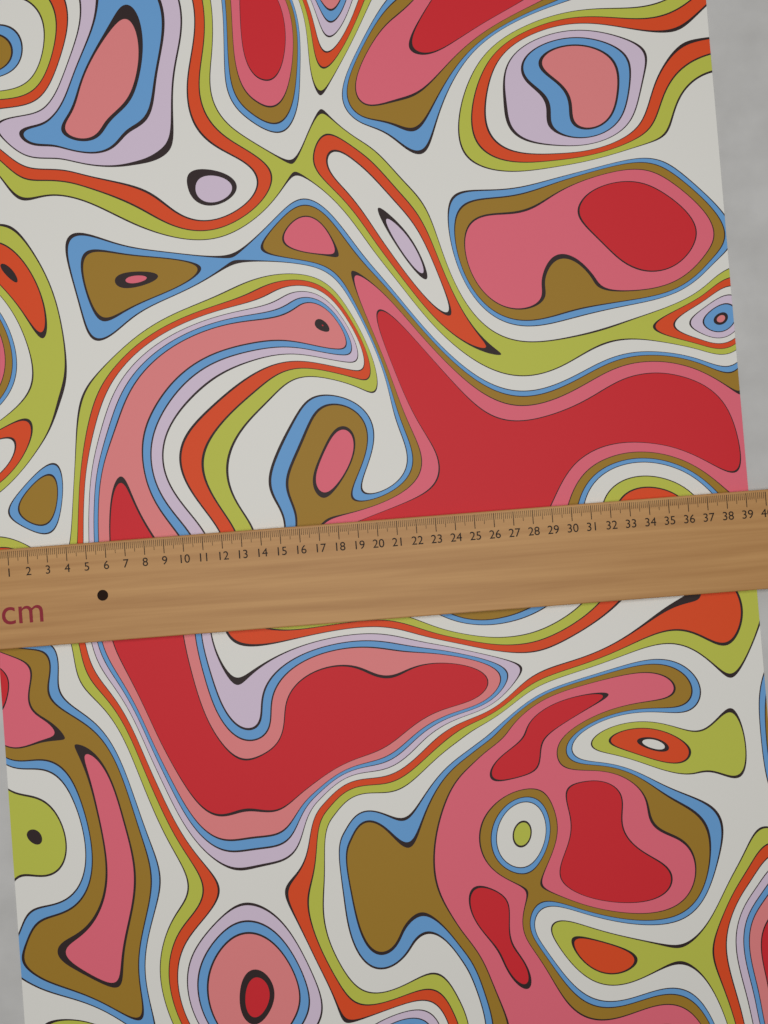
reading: 39.3 cm
